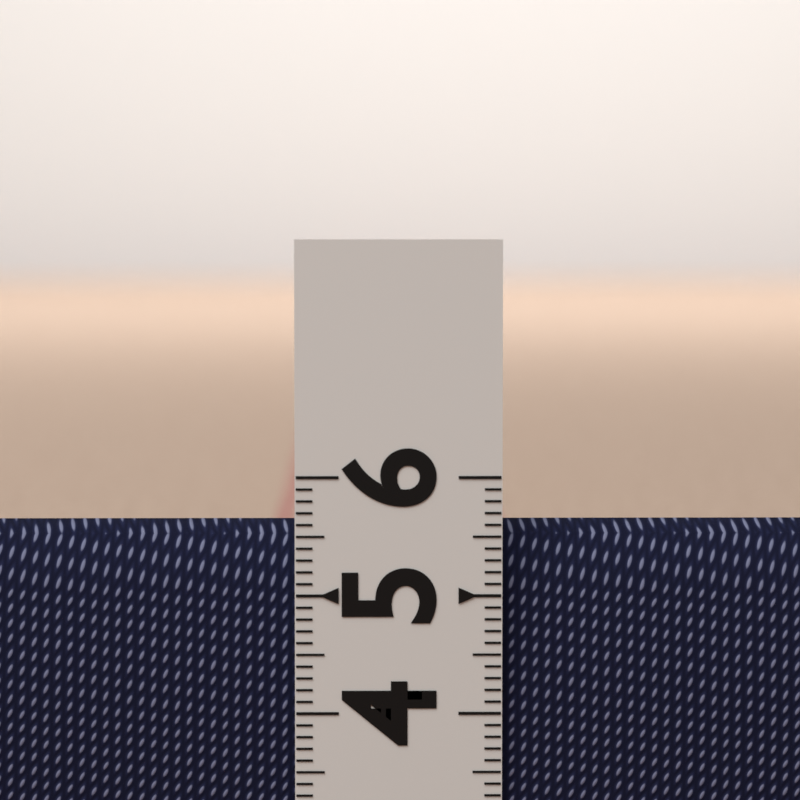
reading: 5.6 (no unit)
